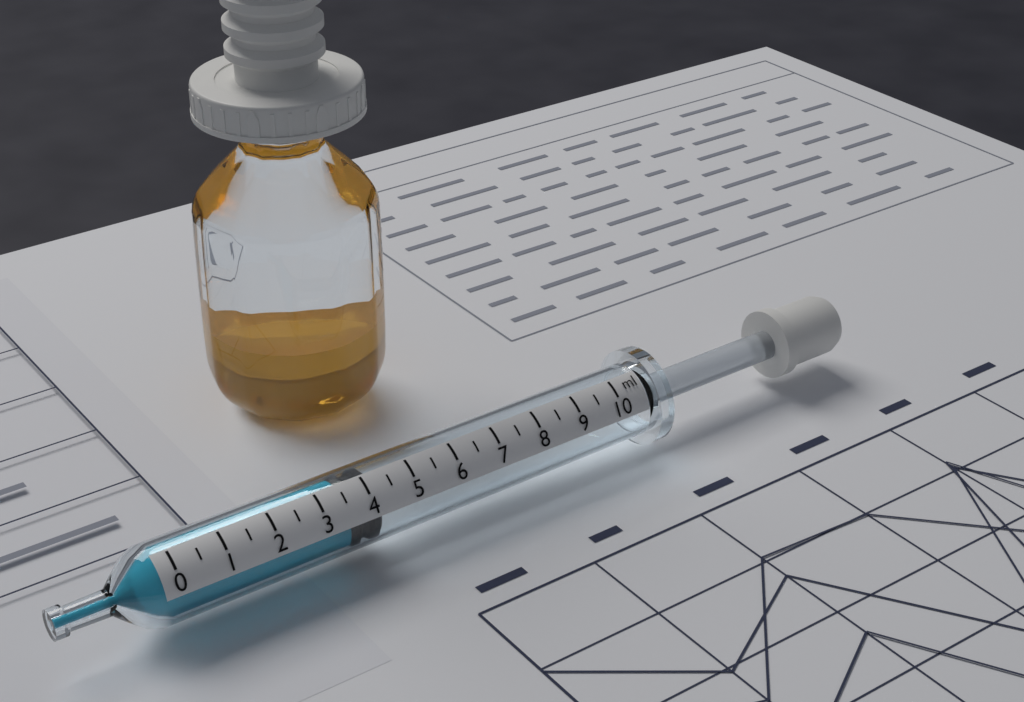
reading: 3.5 ml
